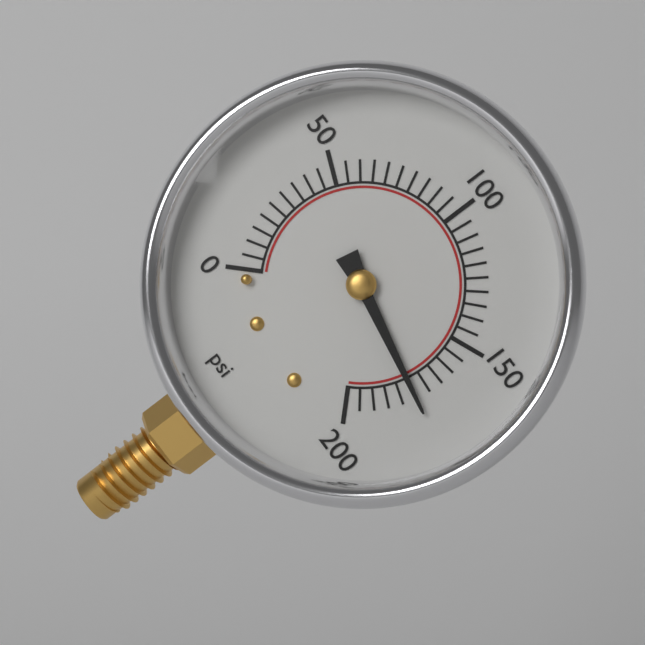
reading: 175 psi
